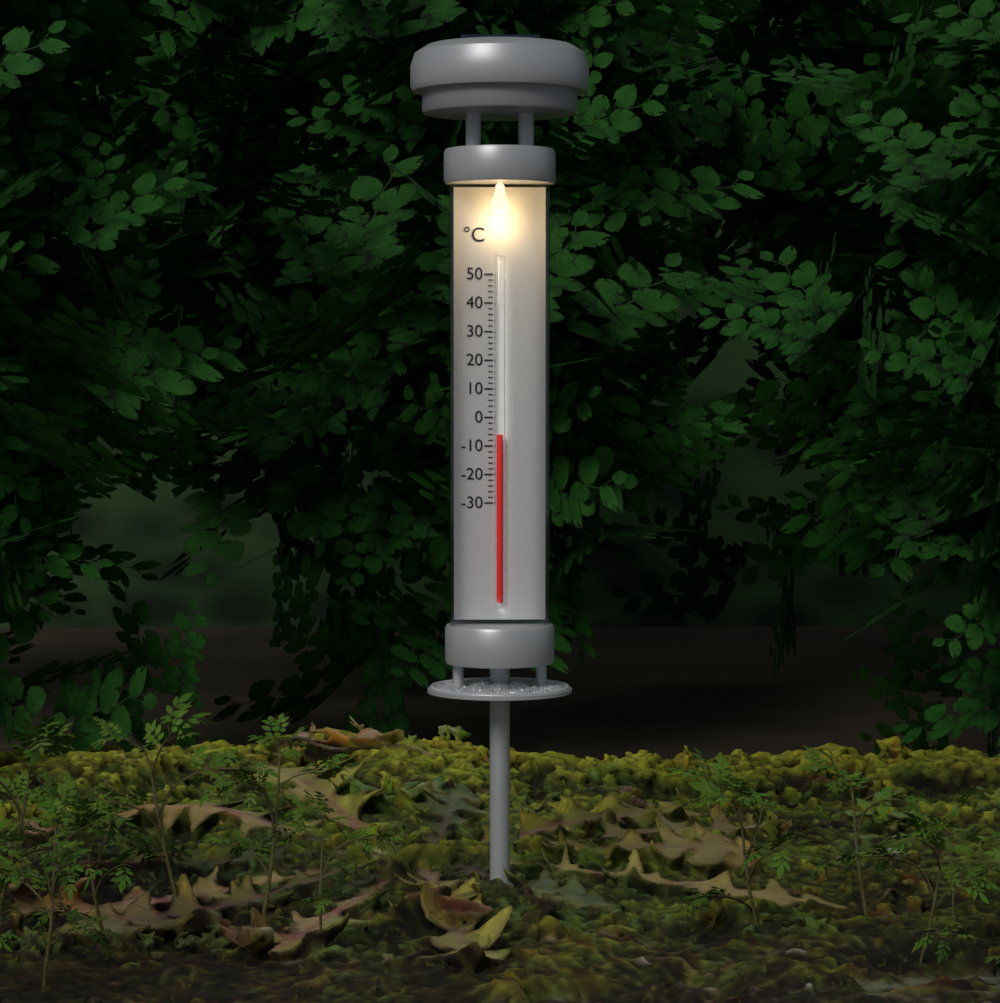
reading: -6 °C
